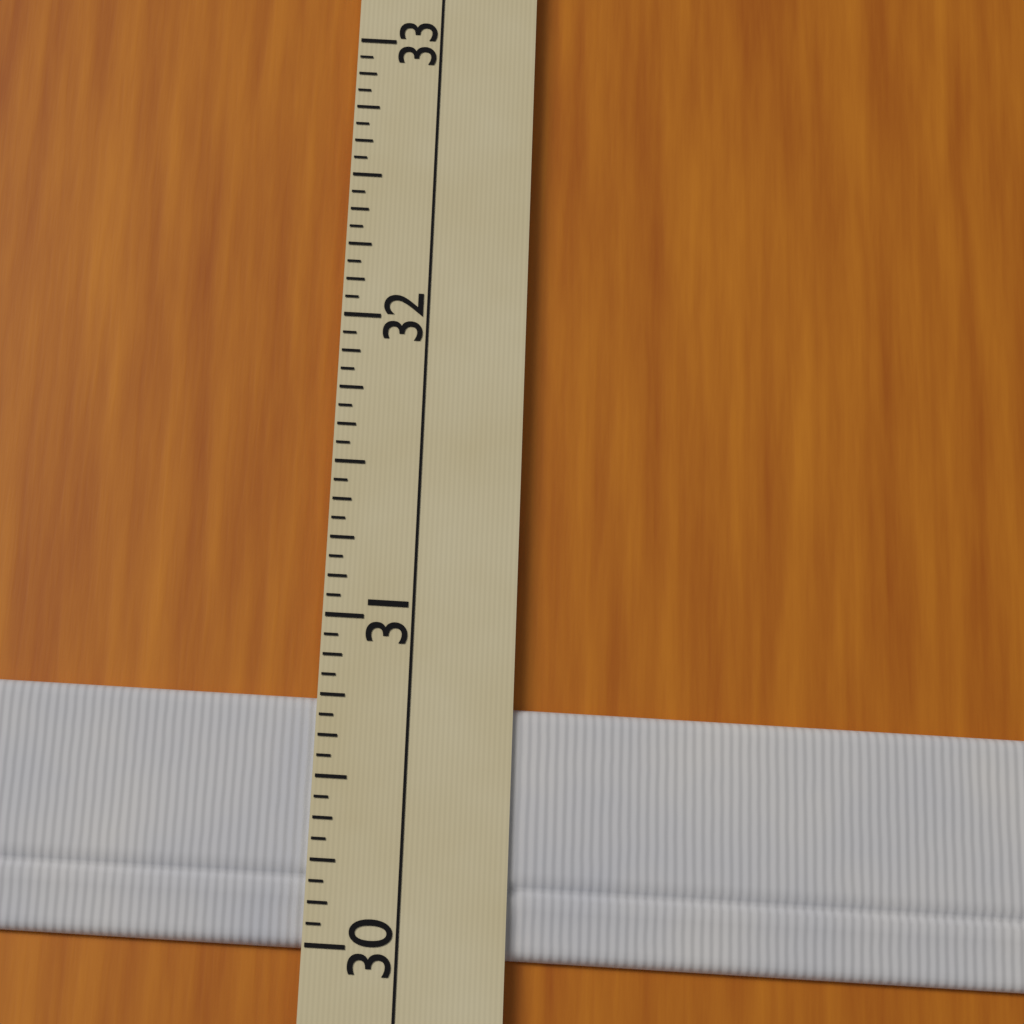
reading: 30.7500 (no unit)
